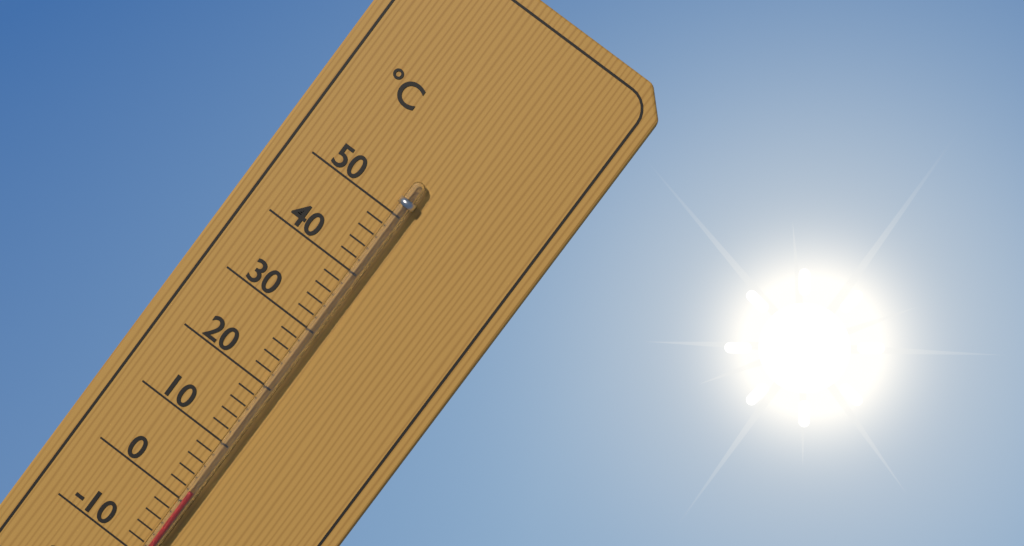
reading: 2 °C
